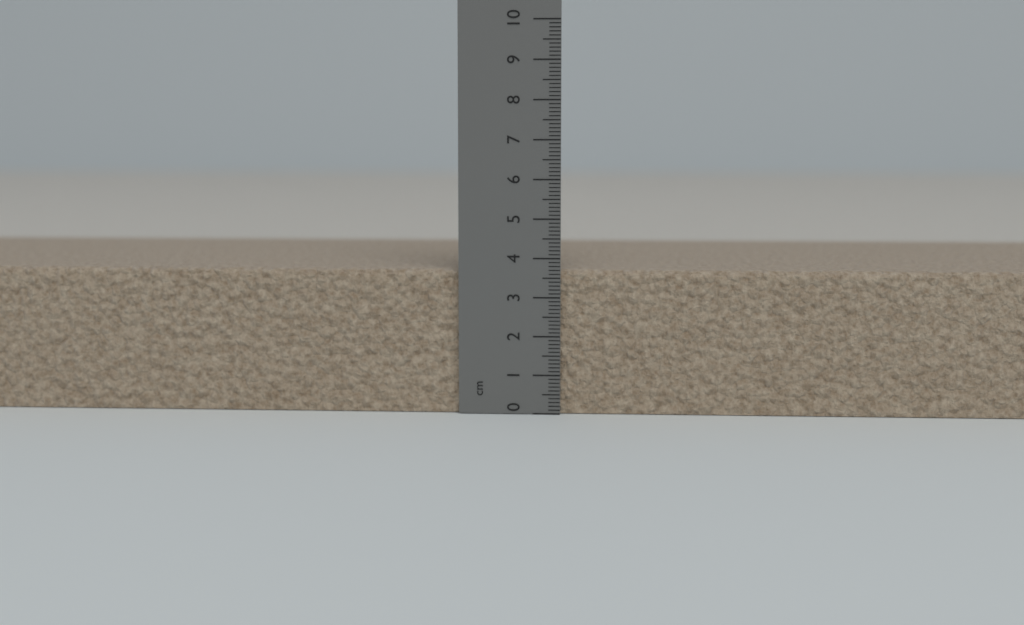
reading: 3.7 cm
